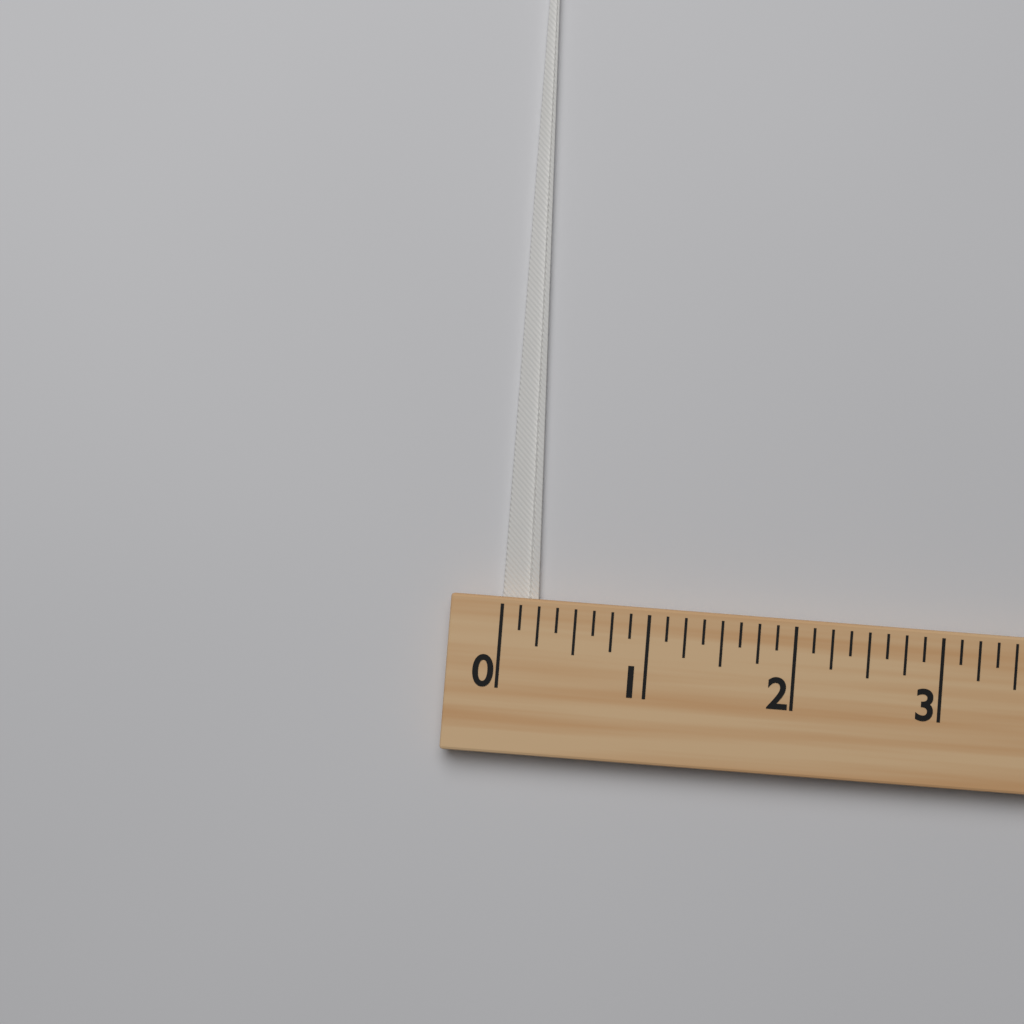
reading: 0.250 (no unit)
